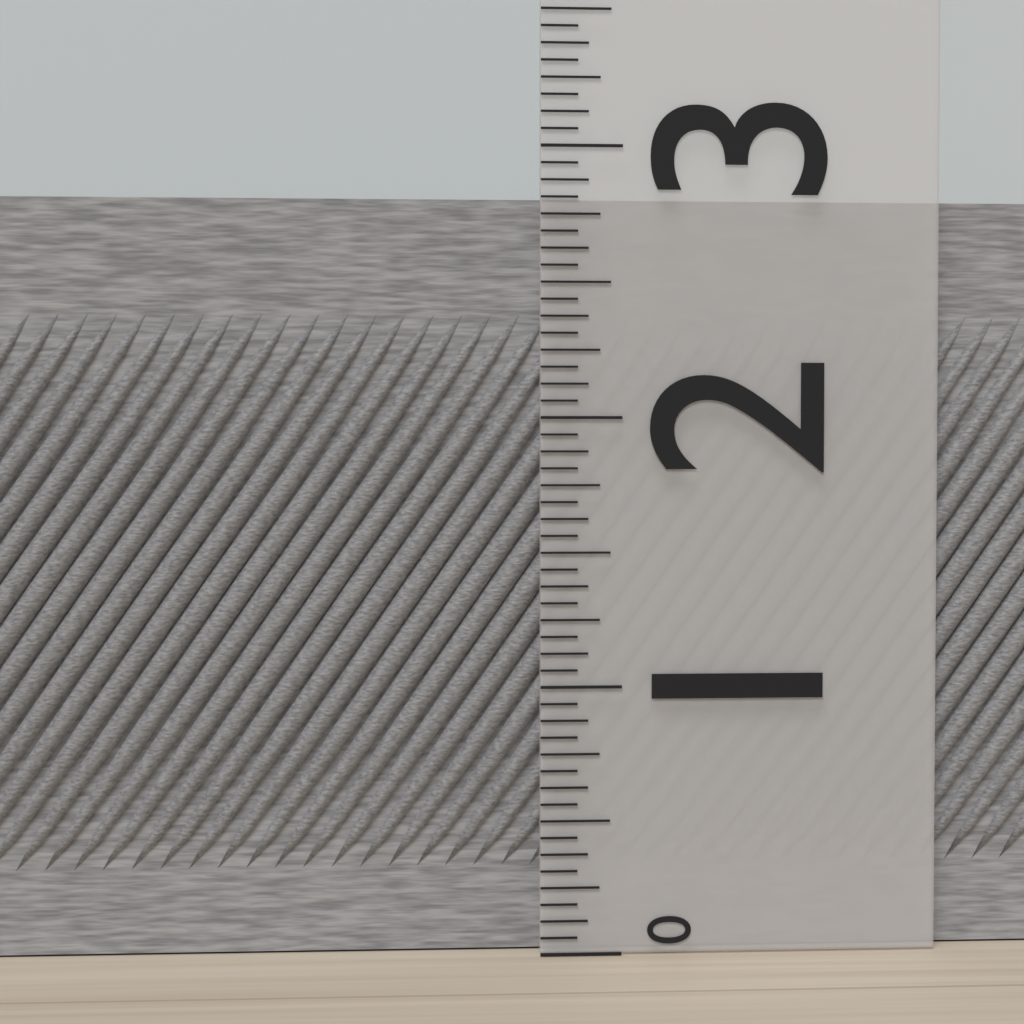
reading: 2.8125 (no unit)
